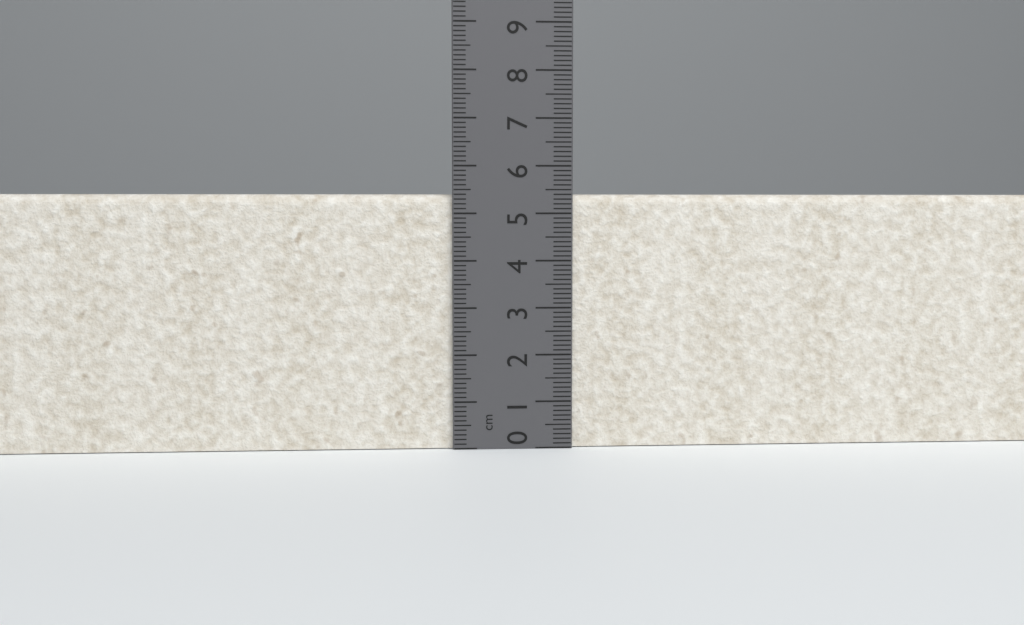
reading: 5.4 cm
